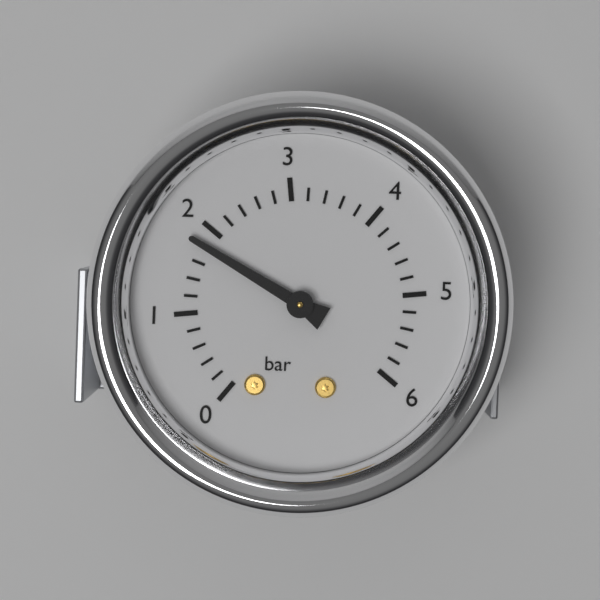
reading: 1.8 bar
